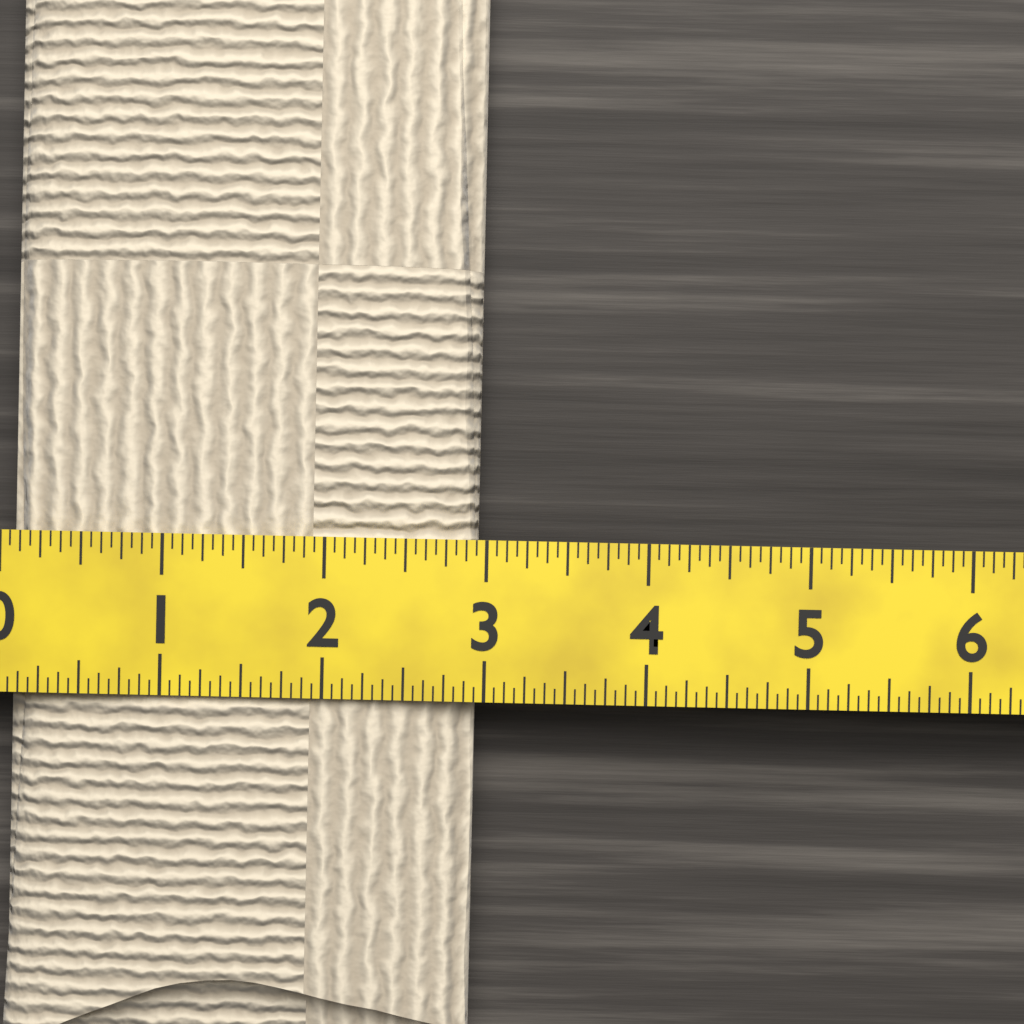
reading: 2.9375 (no unit)
